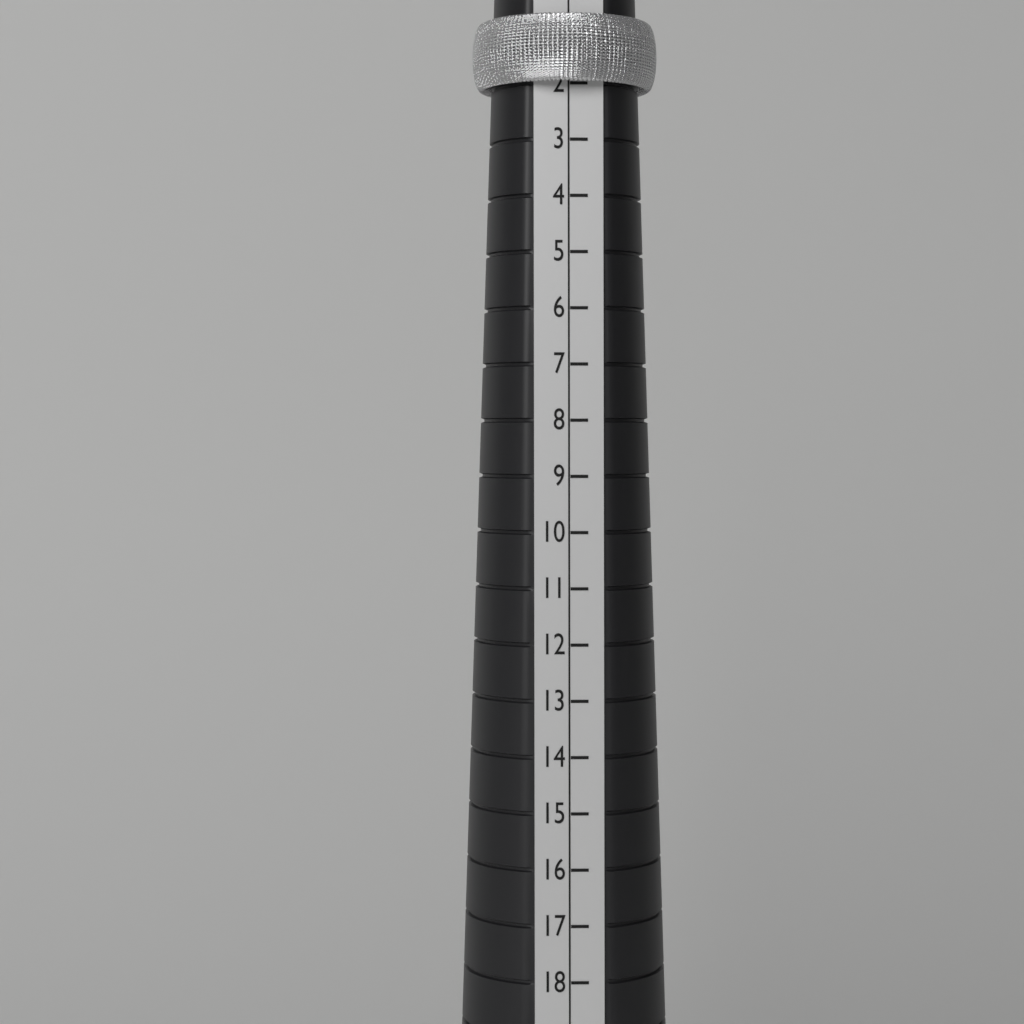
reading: 2 (no unit)
